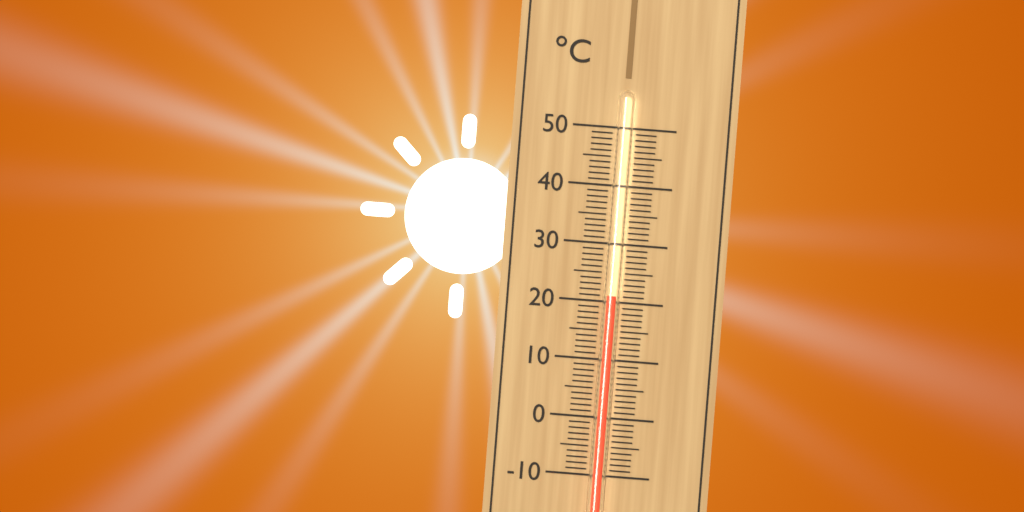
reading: 21 °C
